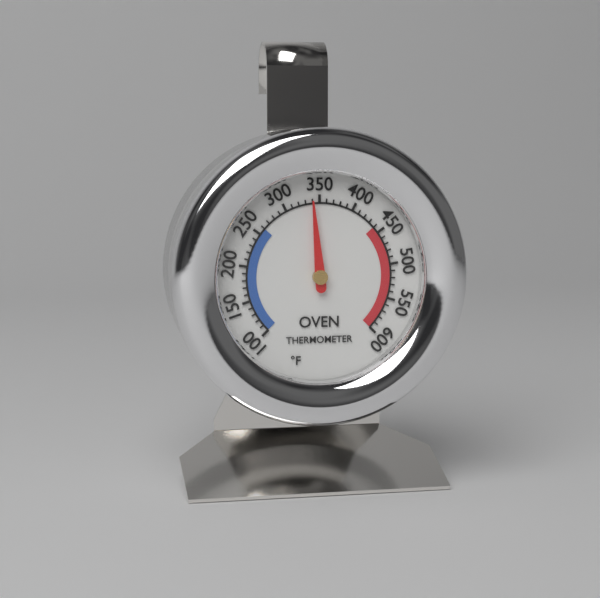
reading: 340 °F
